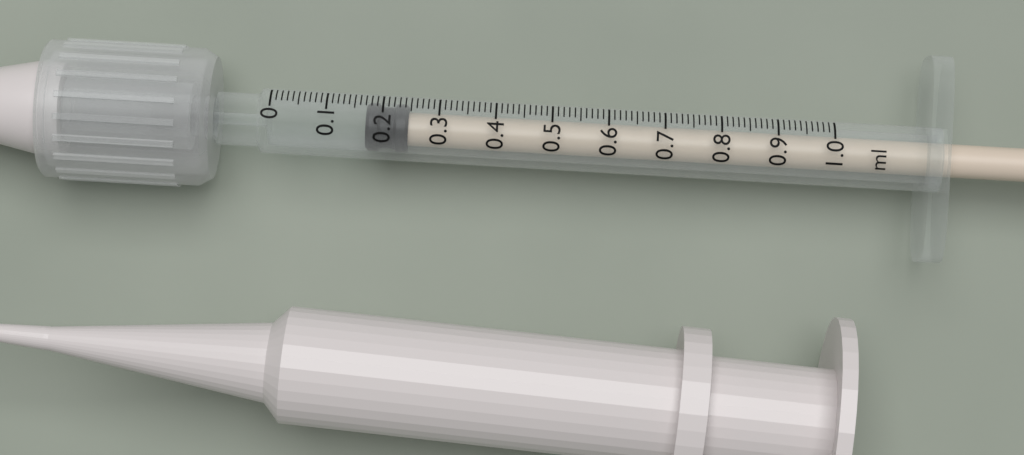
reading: 0.17 ml
